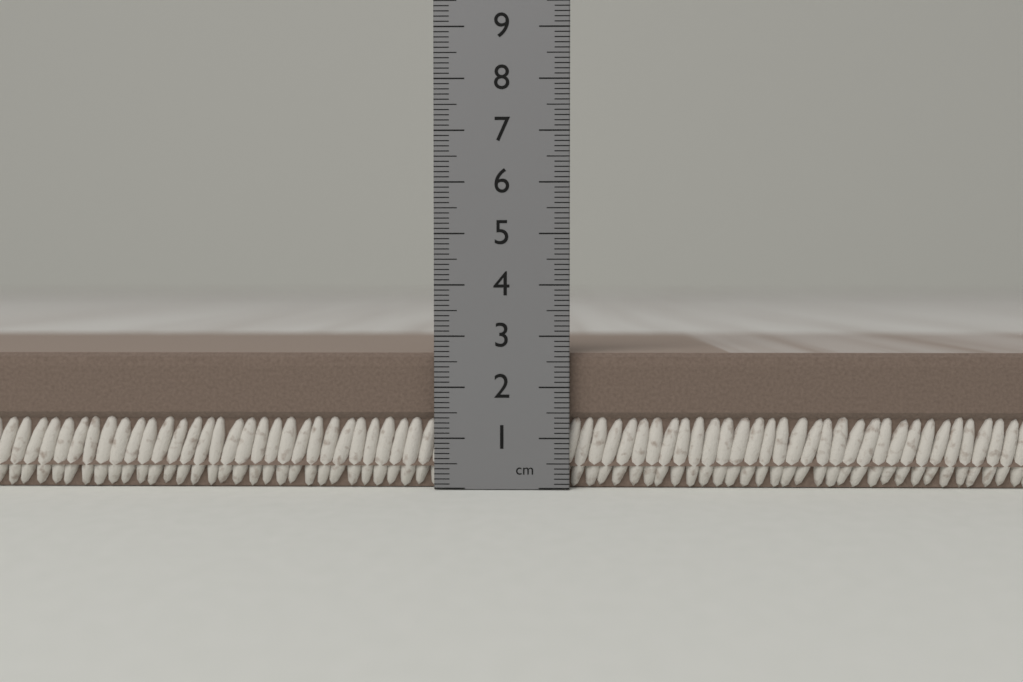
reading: 2.7 cm
